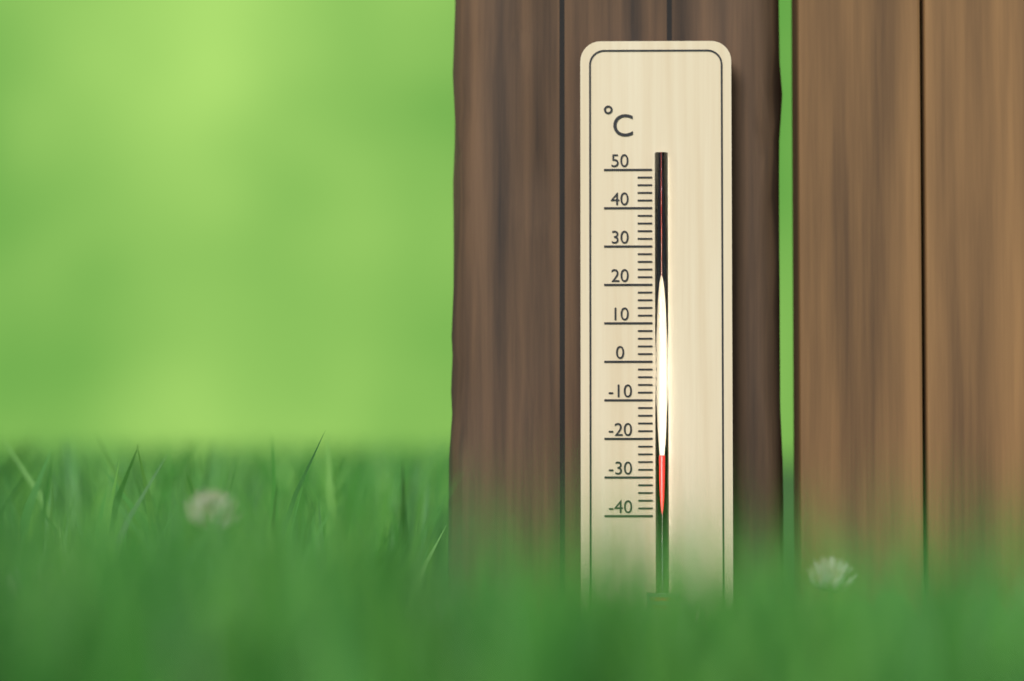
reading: -24 °C
